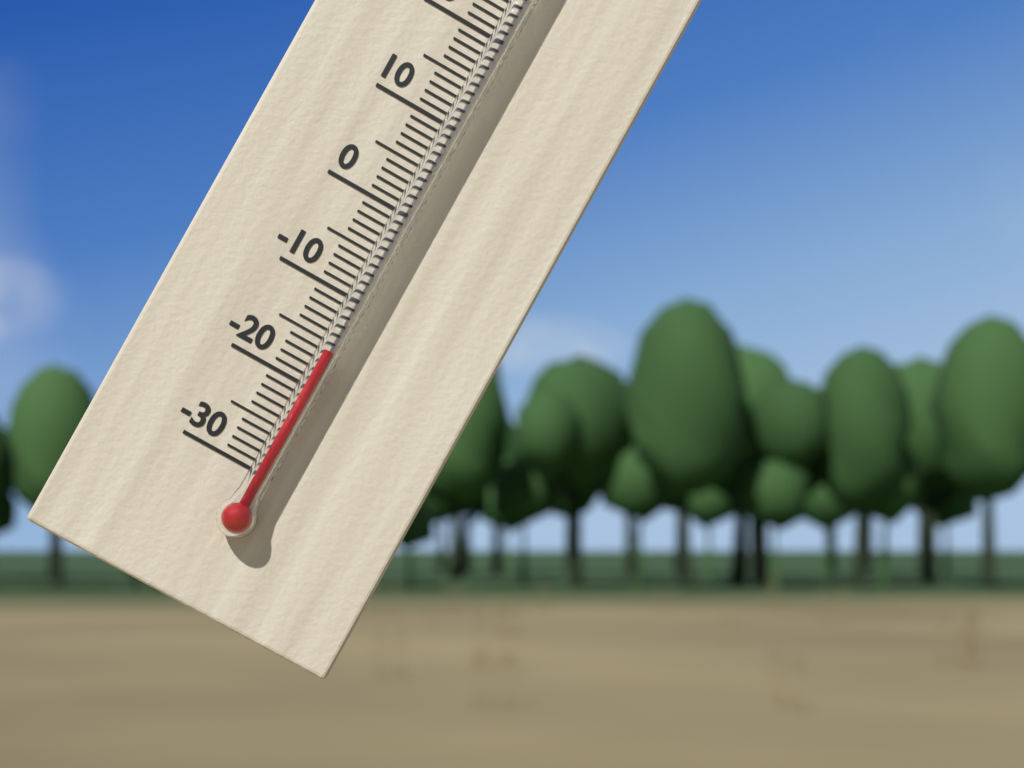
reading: -16 °C
